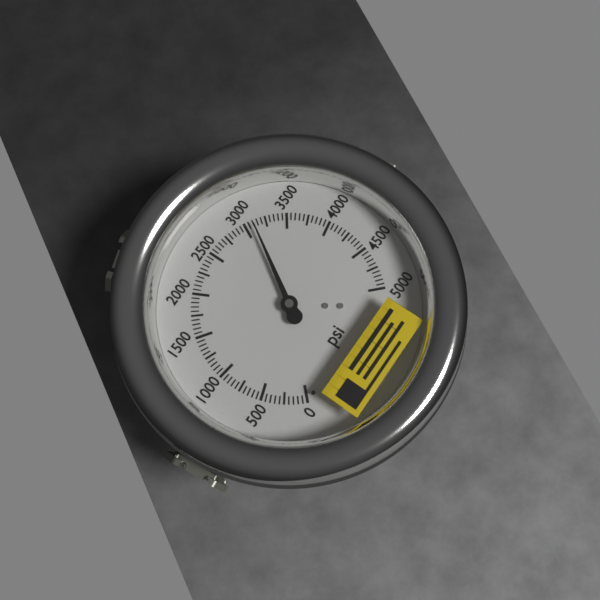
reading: 3100 psi
